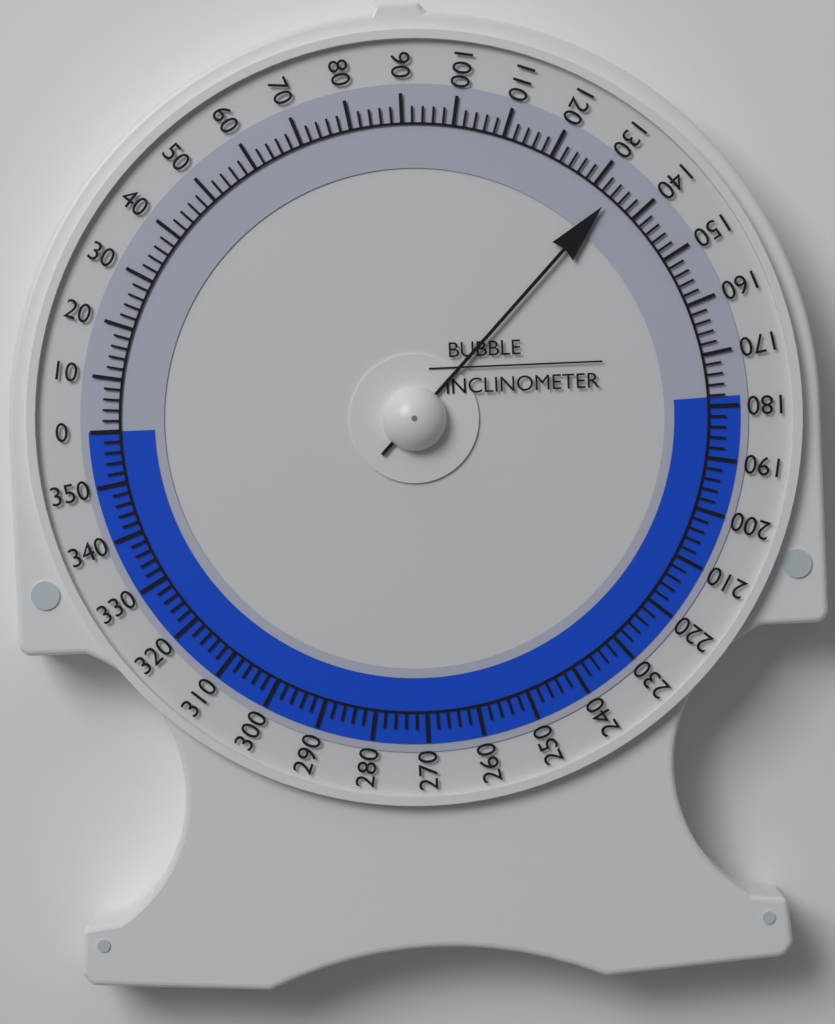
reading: 134 (no unit)
